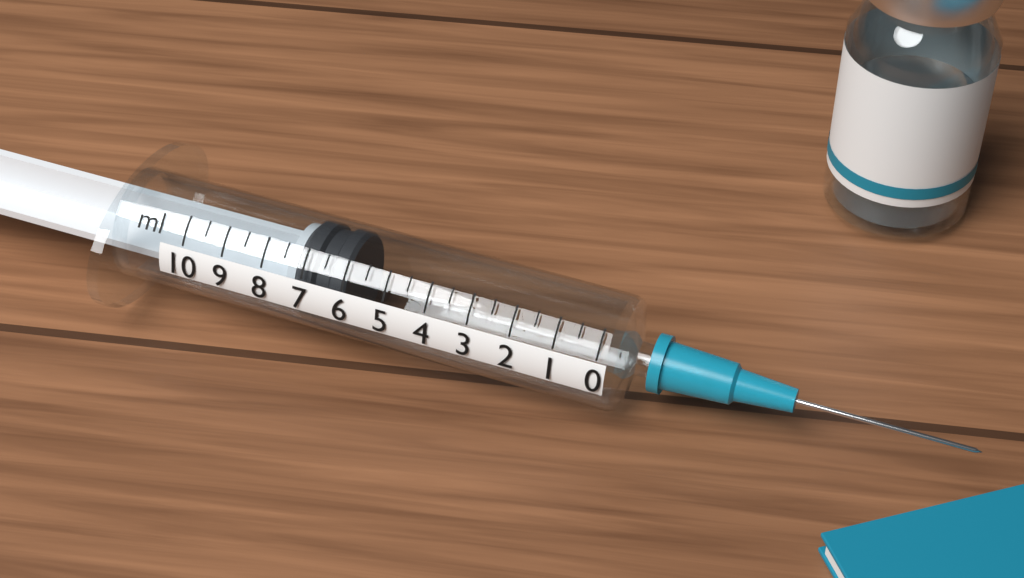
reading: 6.0 ml
